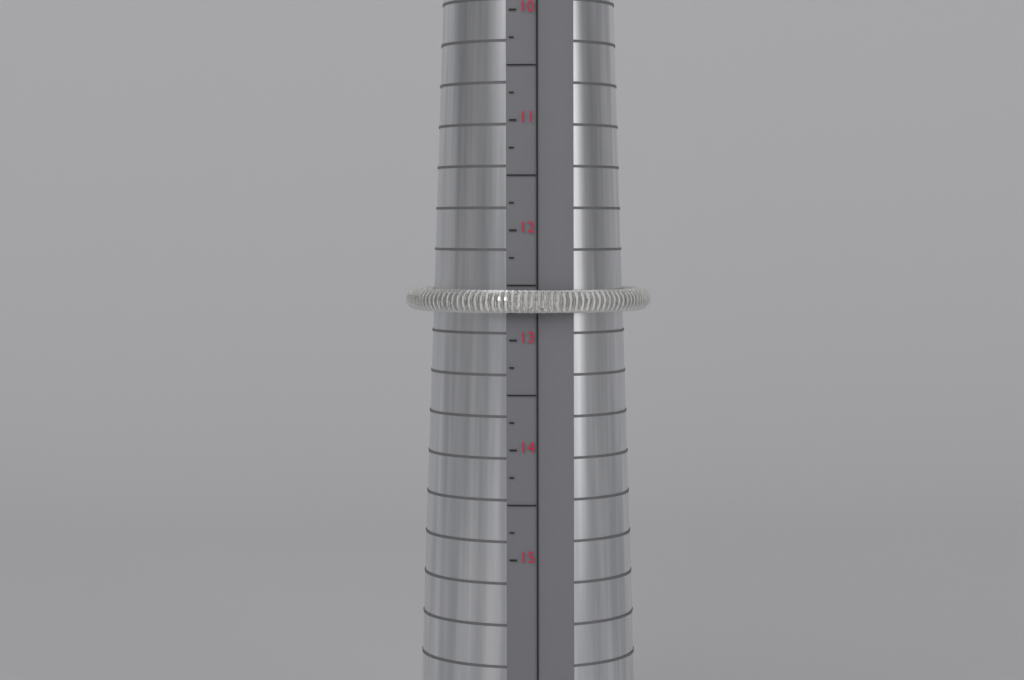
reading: 12.75 (no unit)
